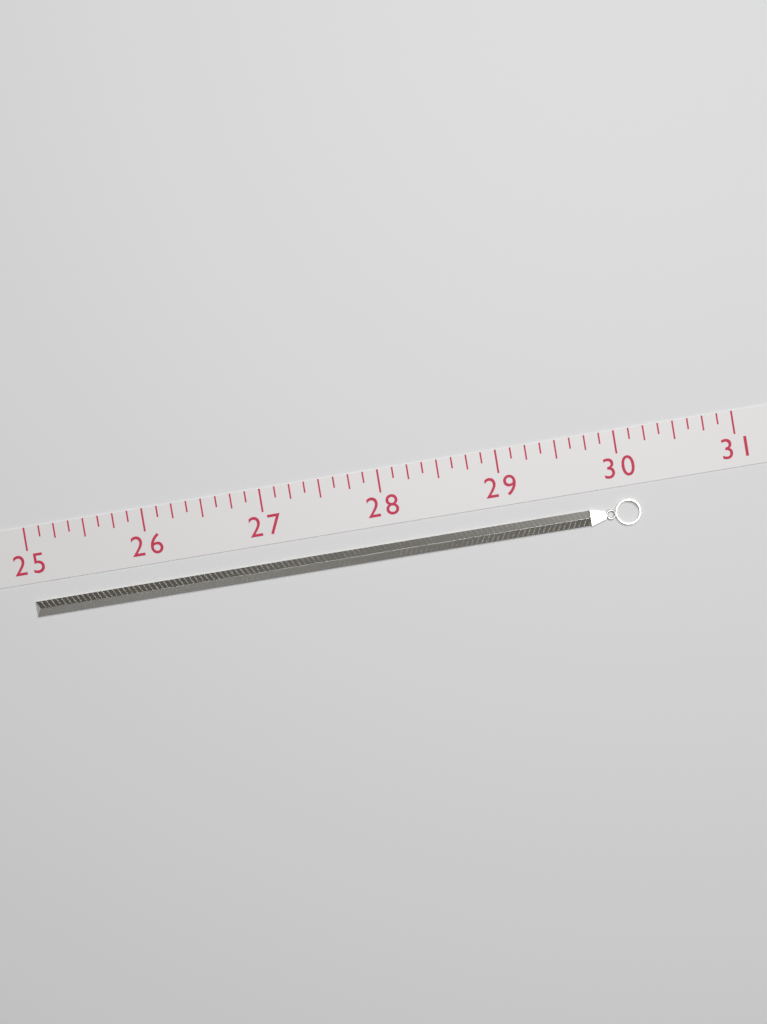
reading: 30.125 (no unit)
